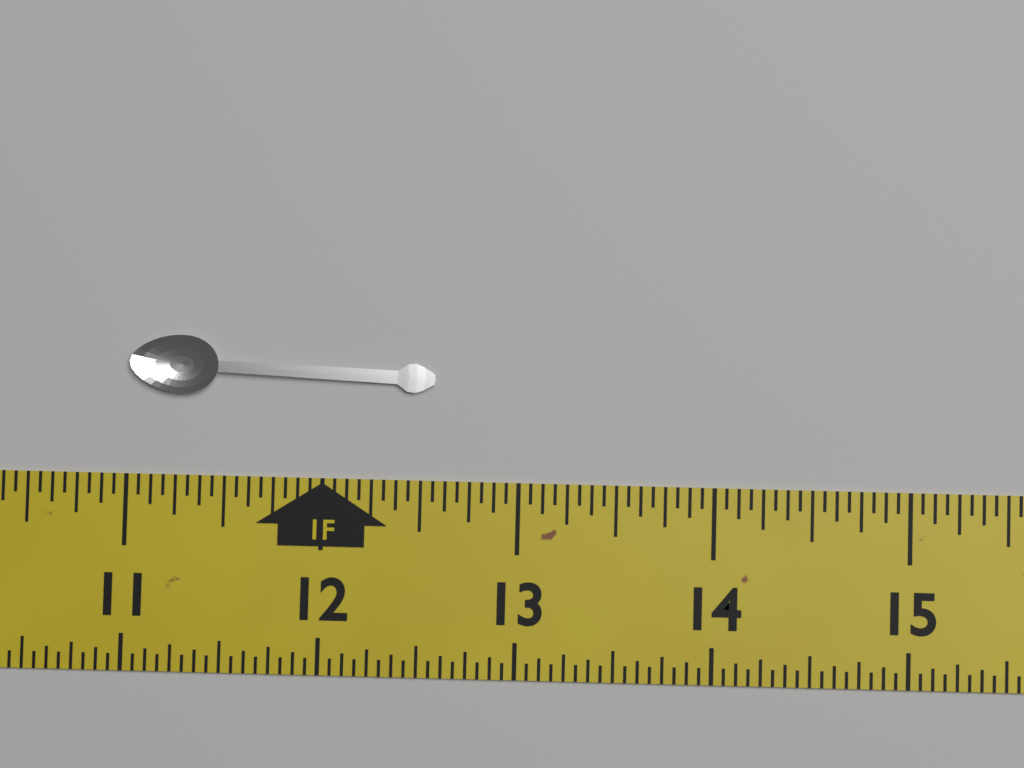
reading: 12.5625 in
